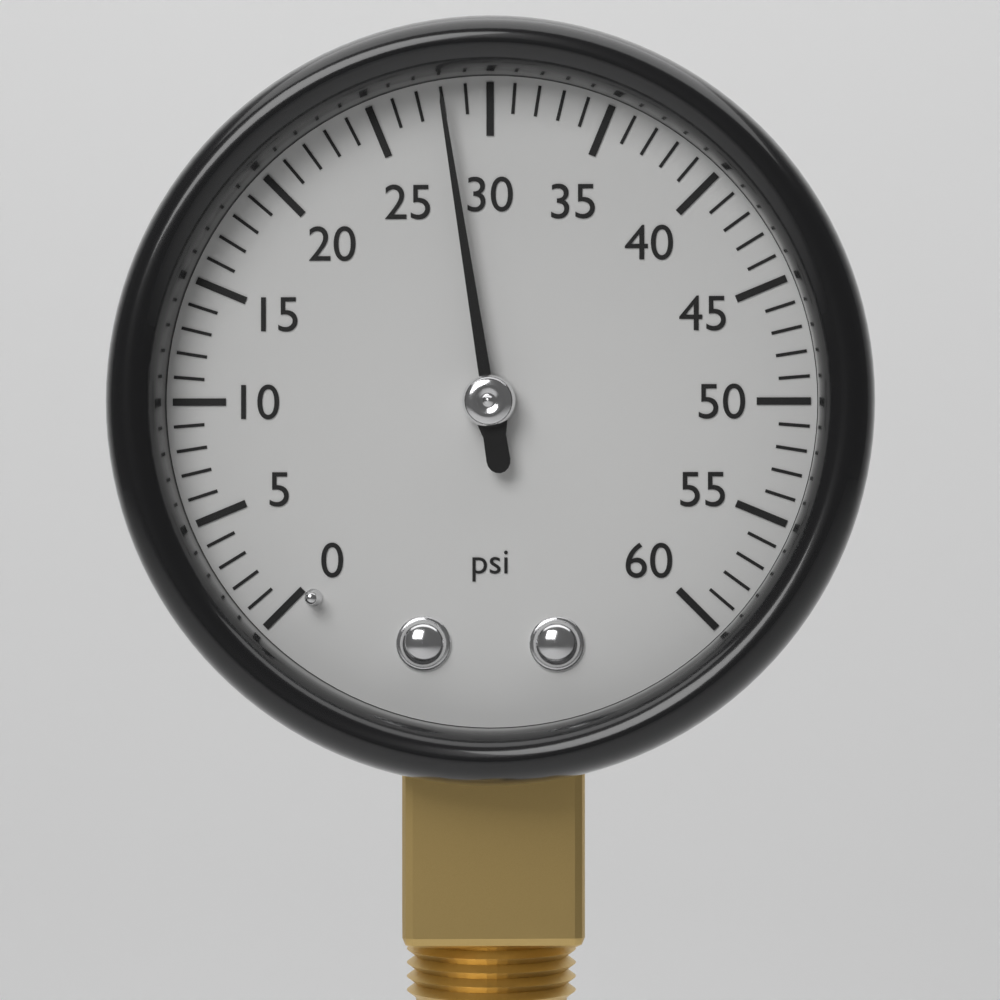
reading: 28 psi
